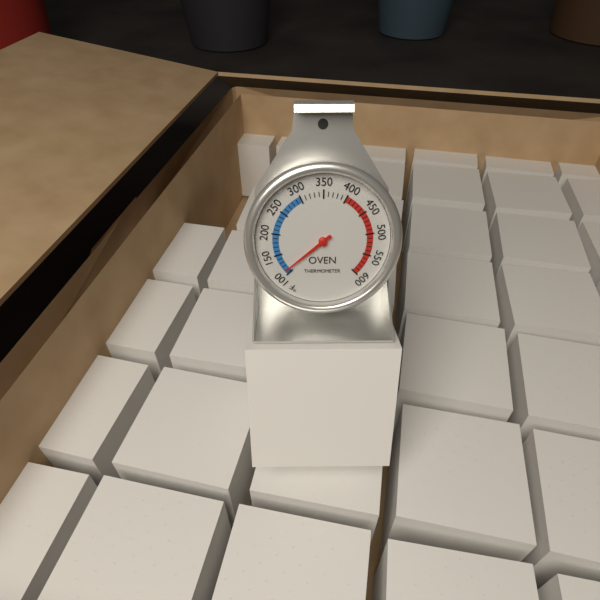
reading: 110 °F
